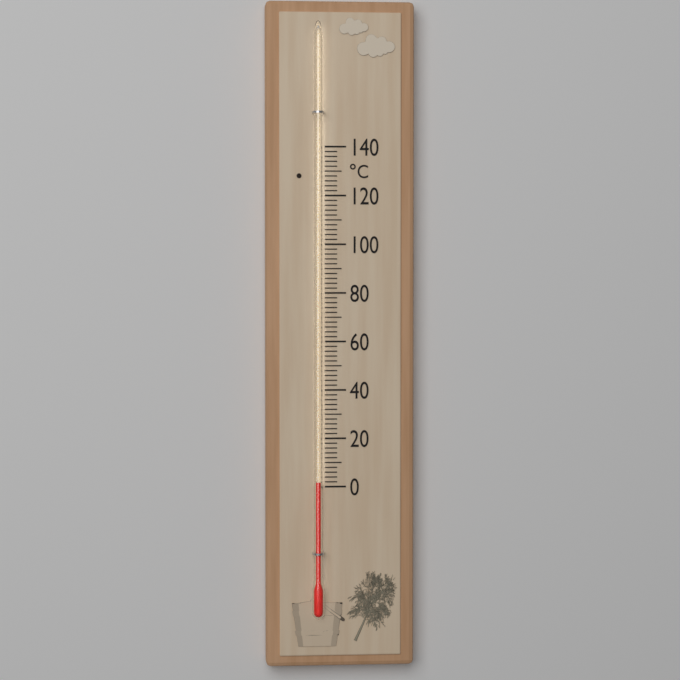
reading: 2 °C
